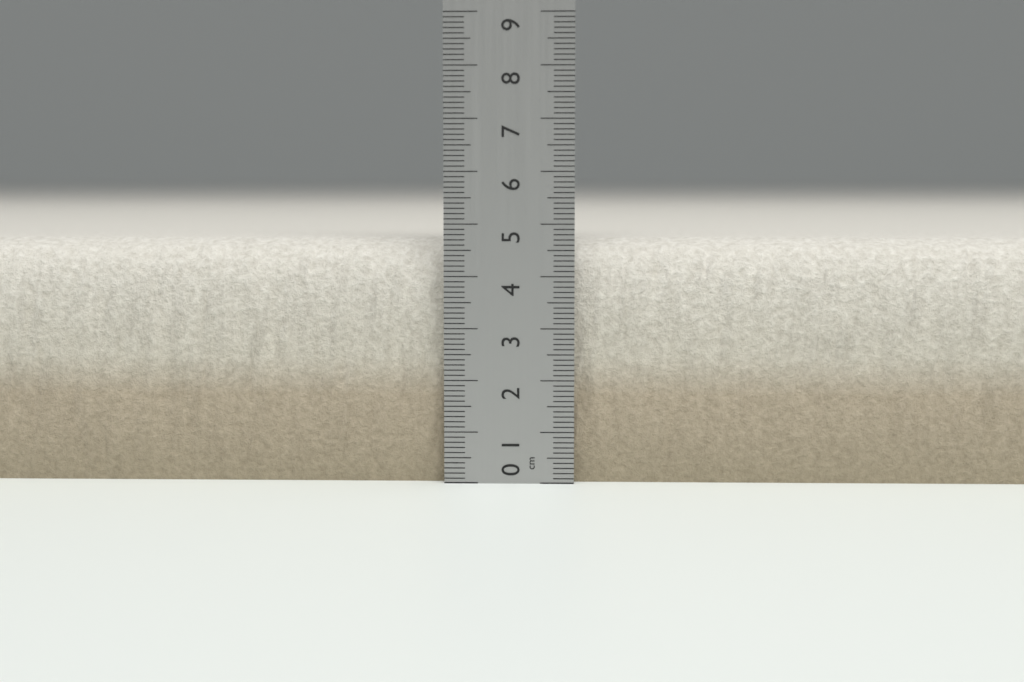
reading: 4.7 cm
